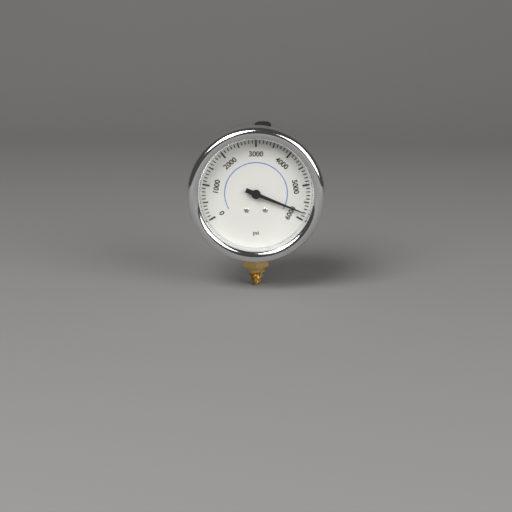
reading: 5800 psi
